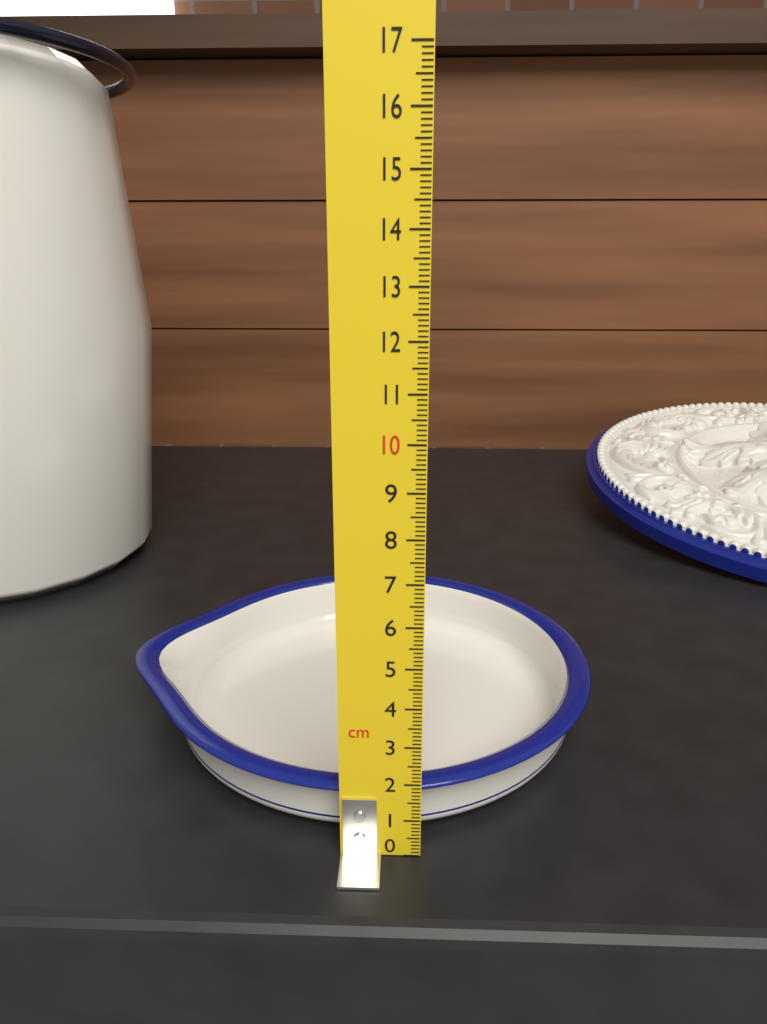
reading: 1.8 cm
